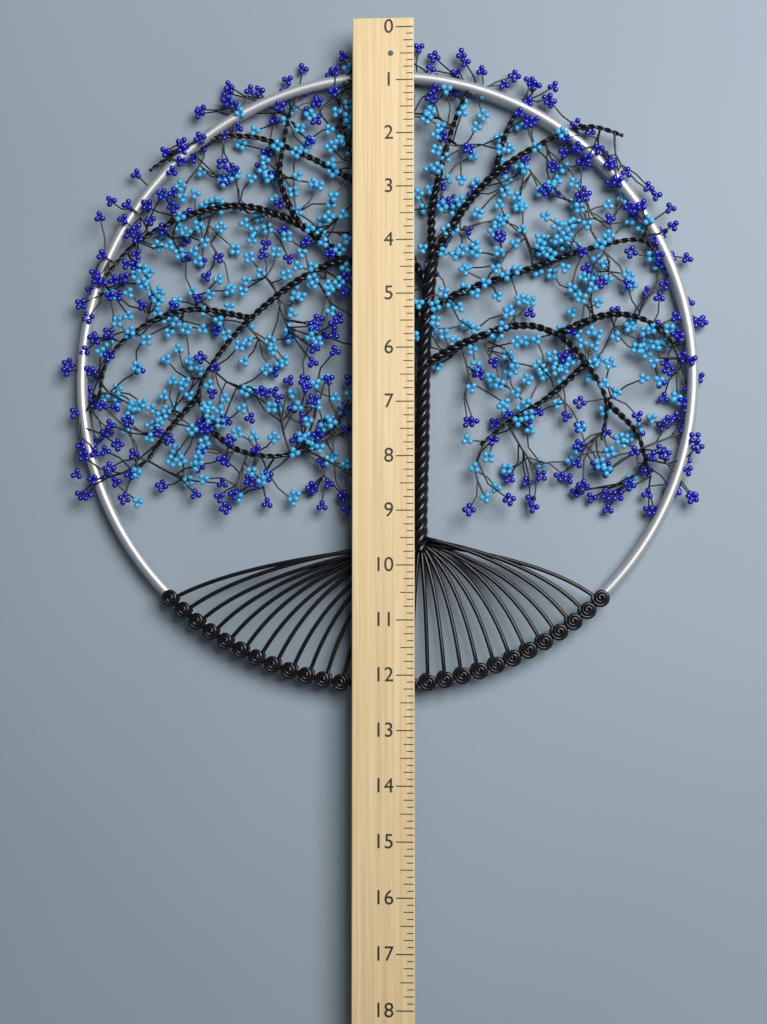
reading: 12.375 (no unit)
